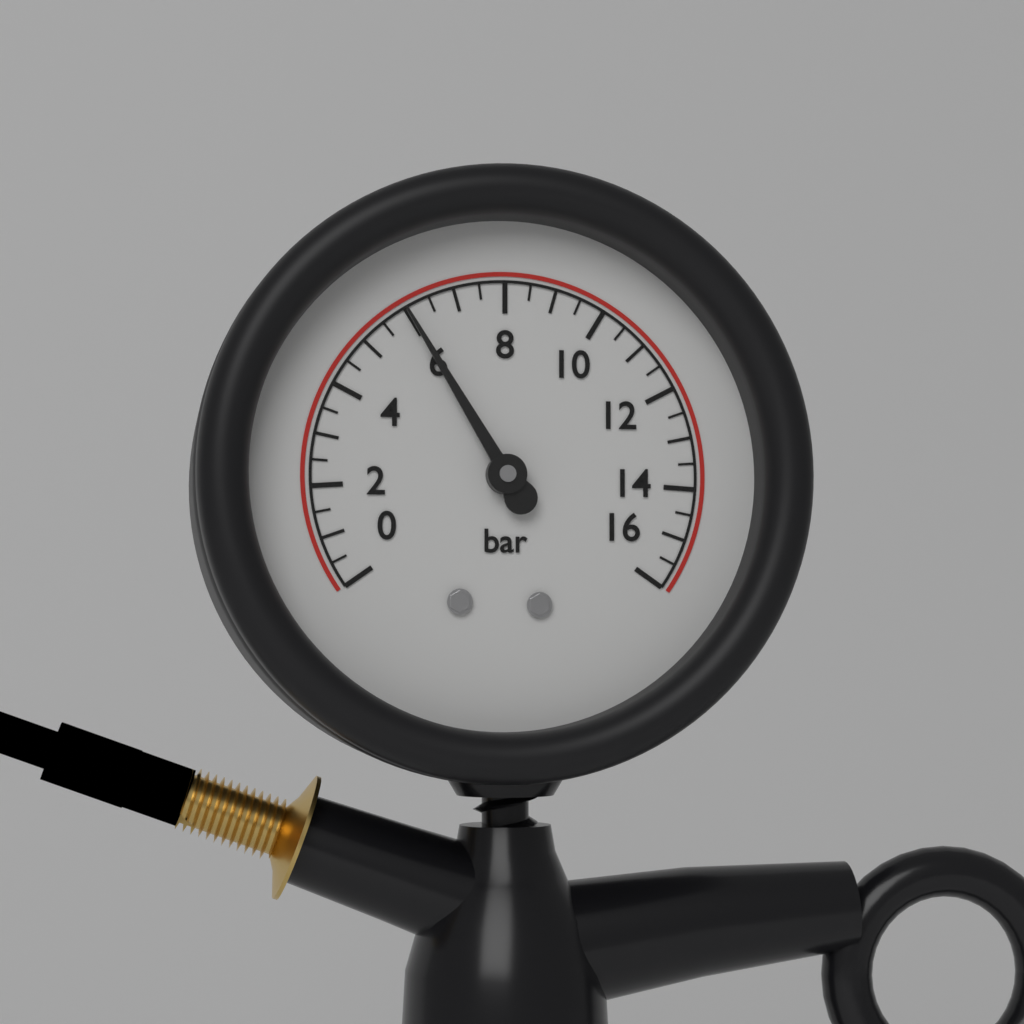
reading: 6.0 bar
